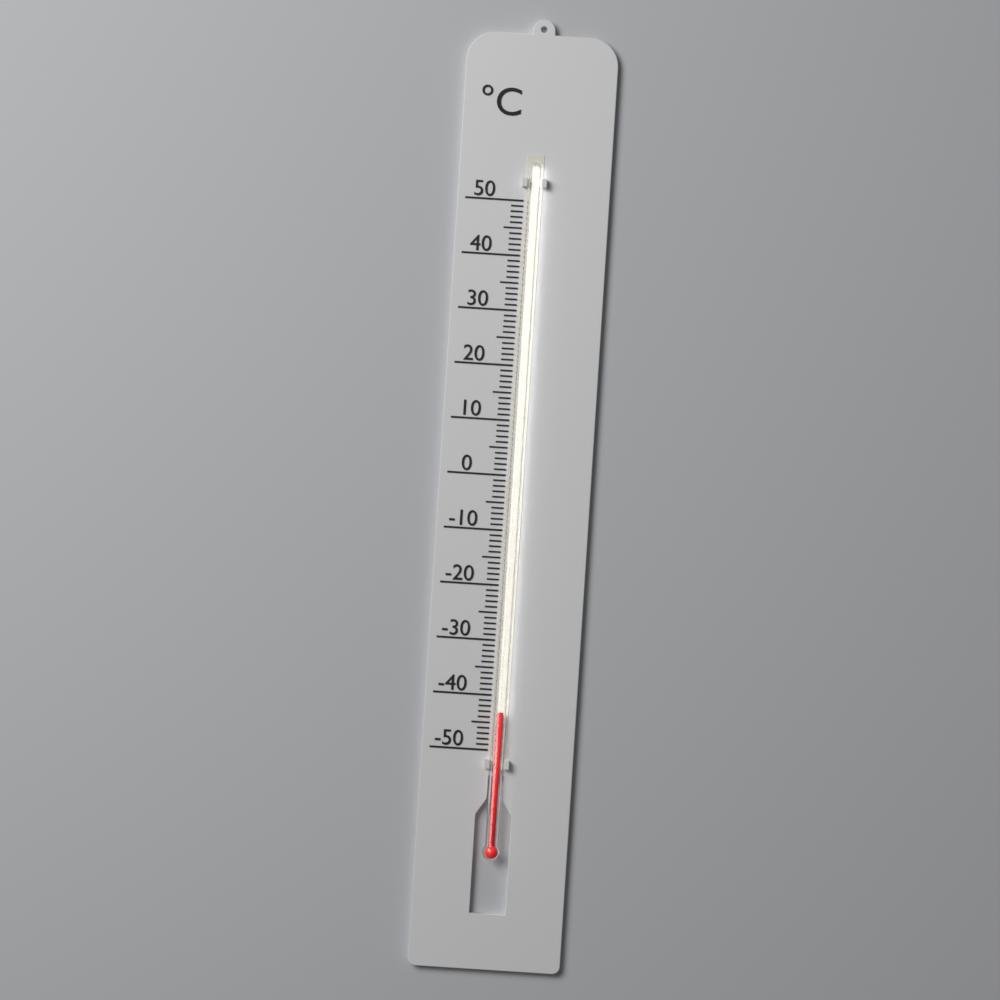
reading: -43 °C
